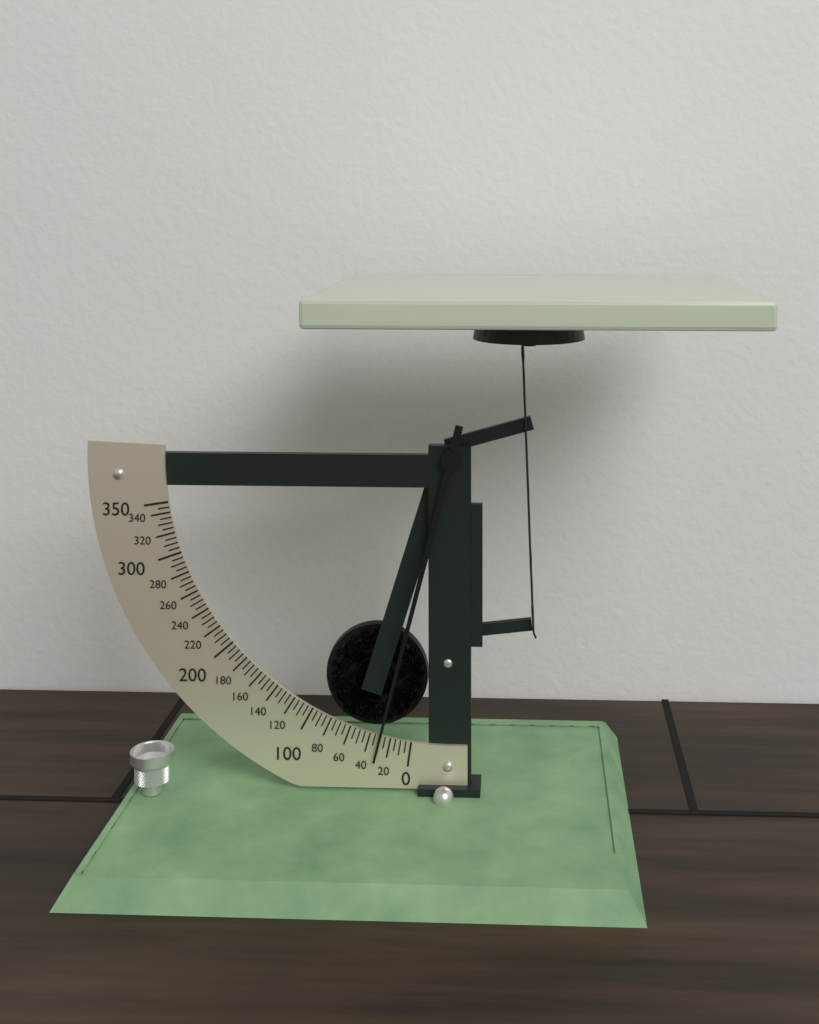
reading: 30 (no unit)
